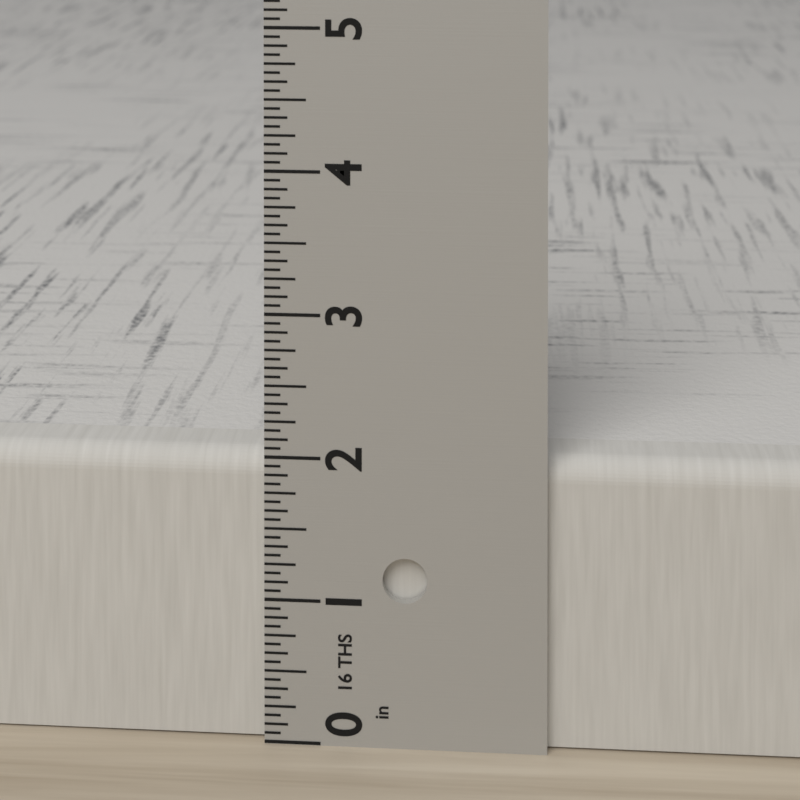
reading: 2.0000 in
